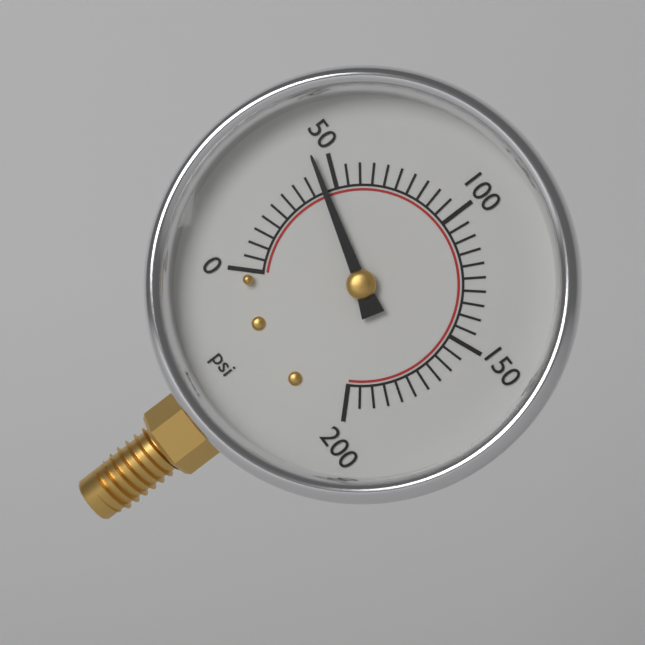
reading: 45 psi
